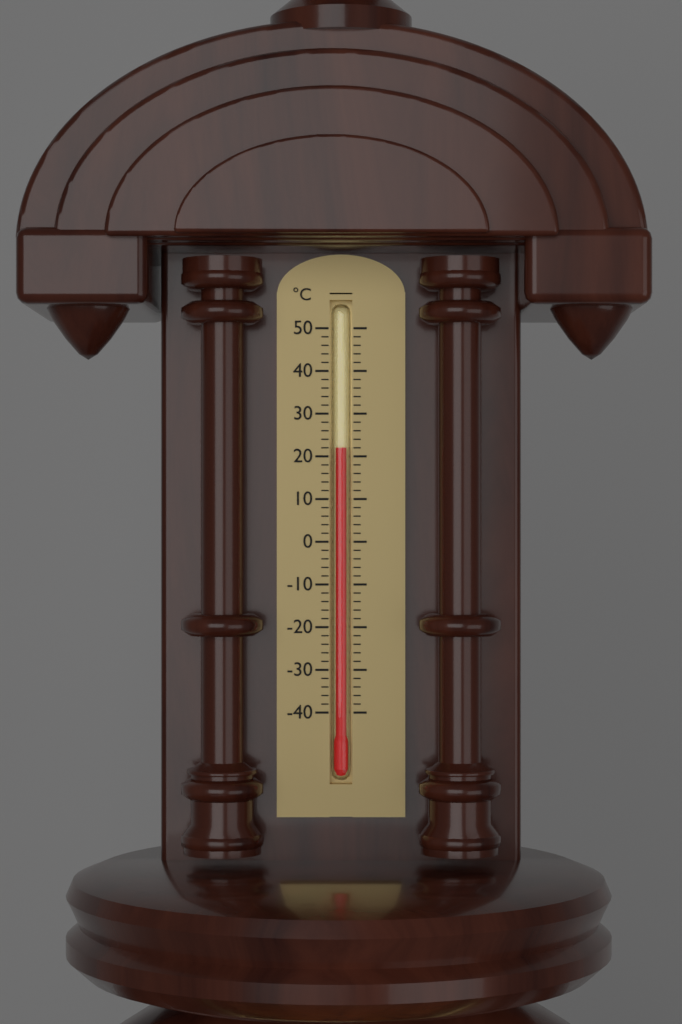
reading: 22 °C
